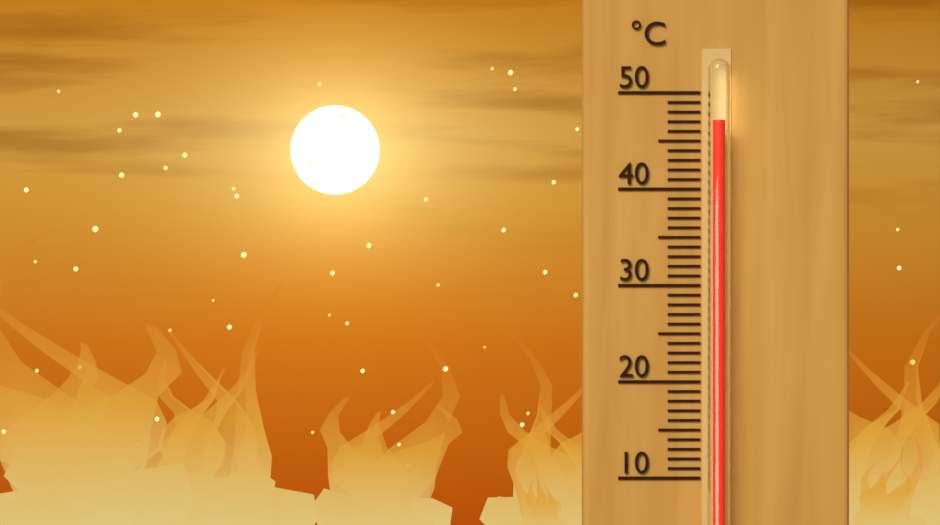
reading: 47 °C
